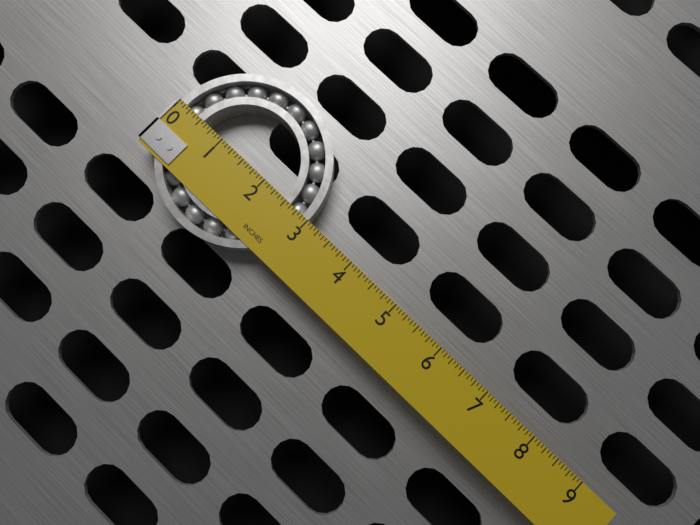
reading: 3.0000 in
